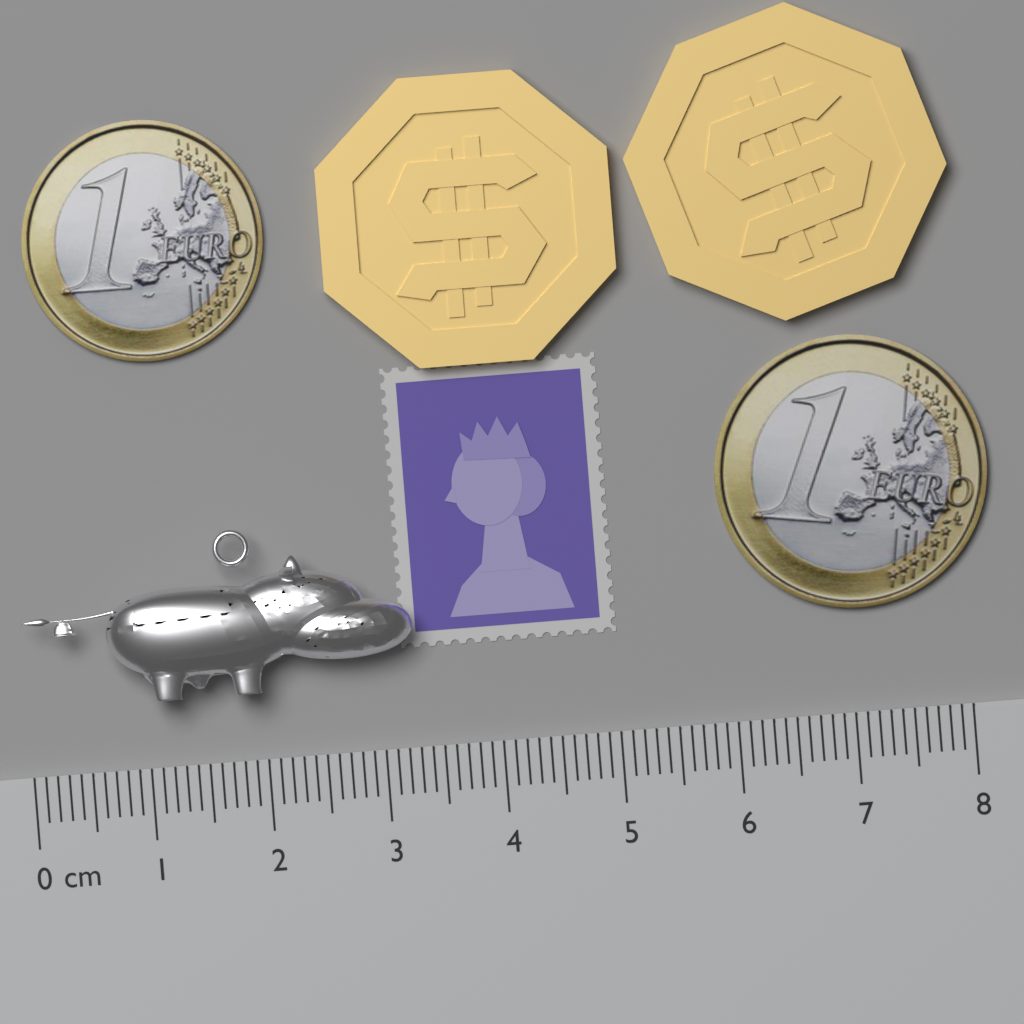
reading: 3.3 cm
